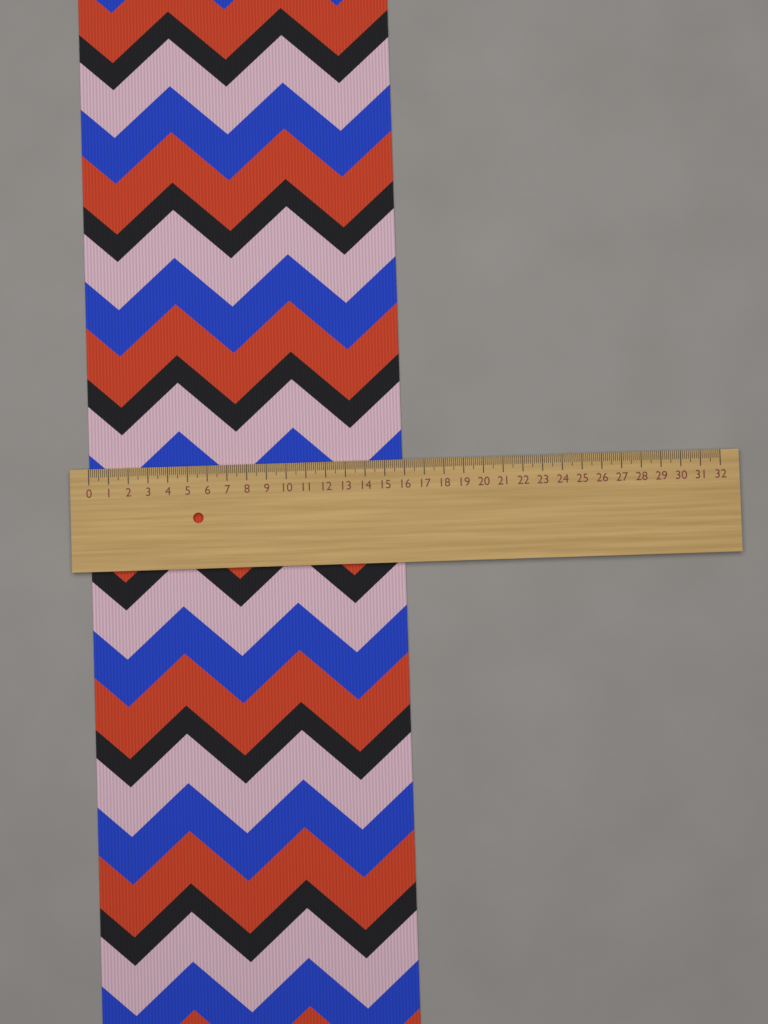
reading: 15.9 (no unit)
